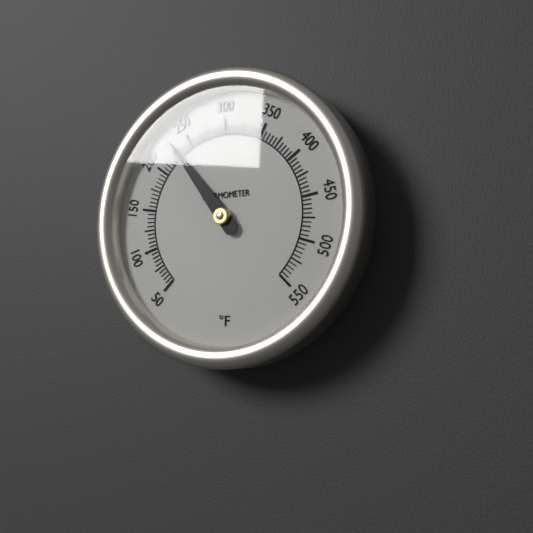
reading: 230 °F
